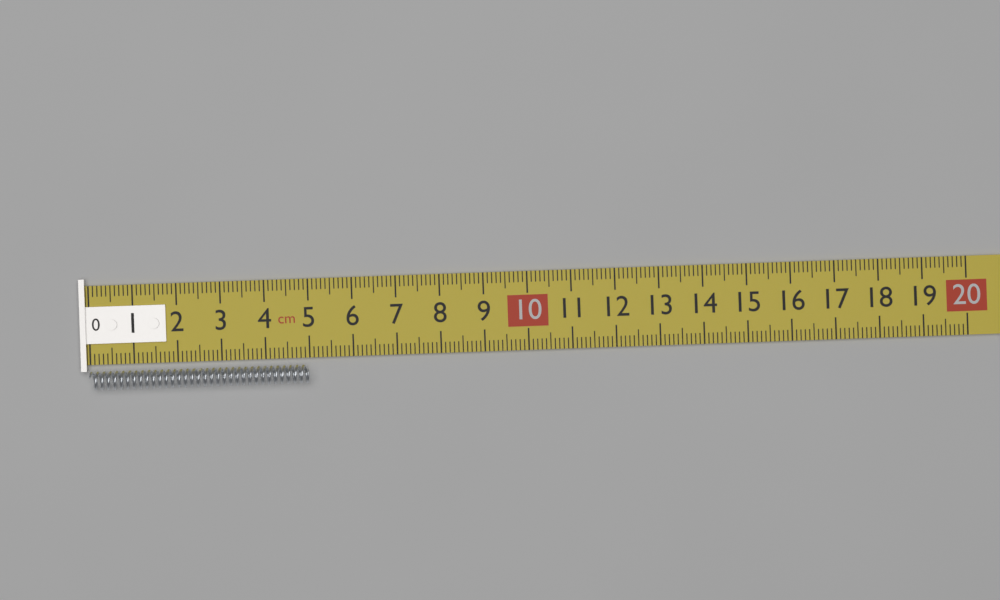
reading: 5.0 cm
